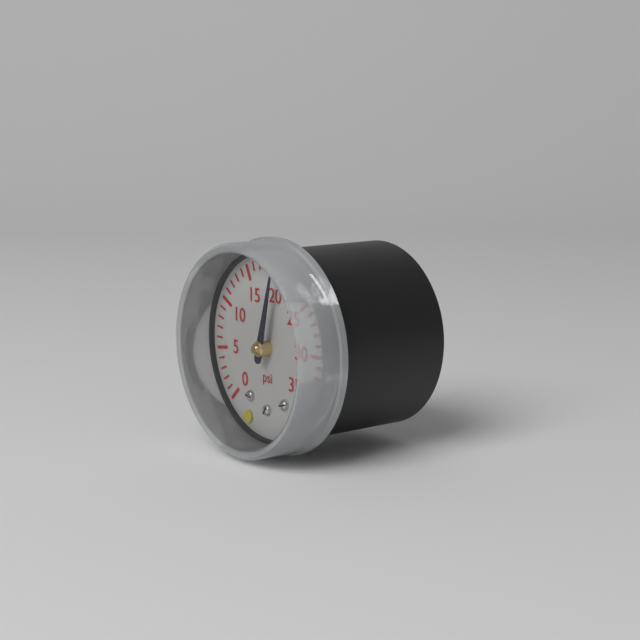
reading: 20 psi
